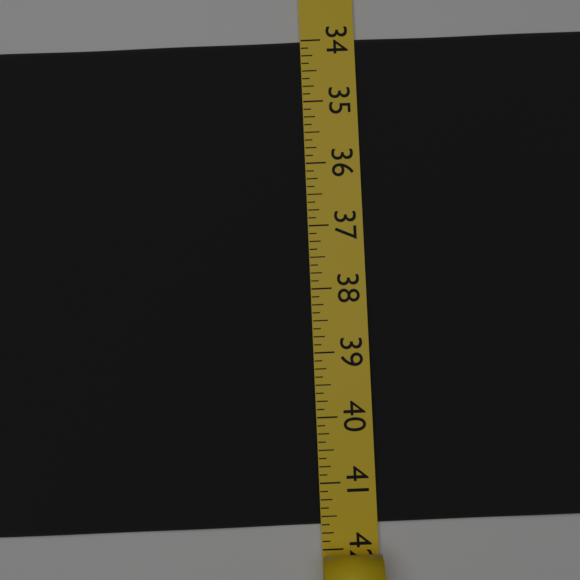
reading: 41.625 (no unit)
